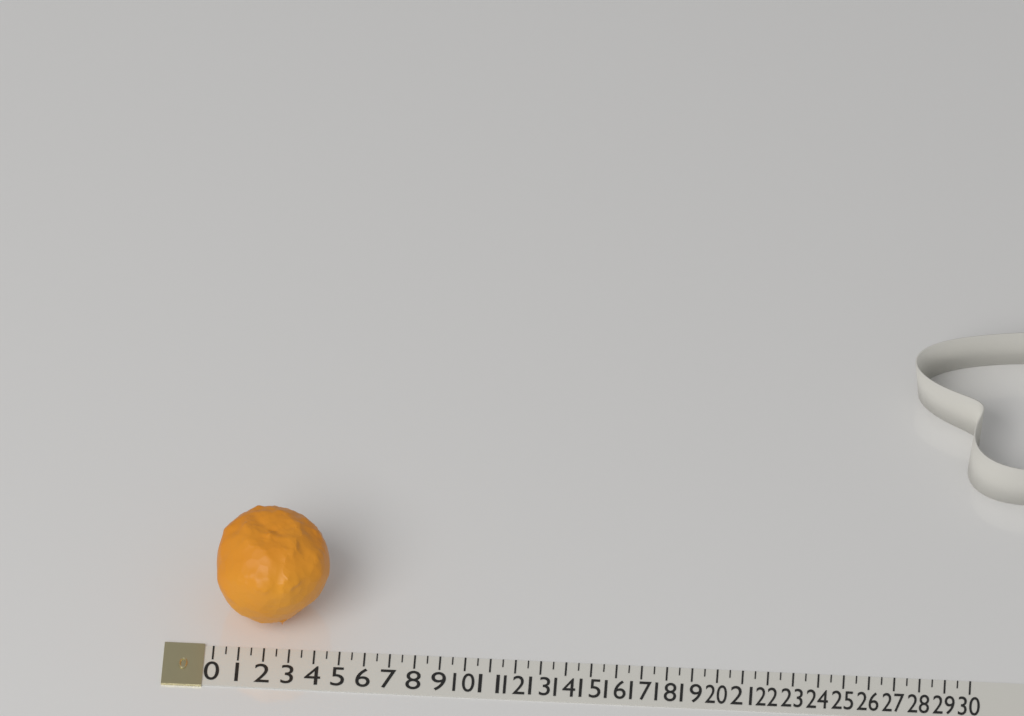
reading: 4.5 (no unit)
